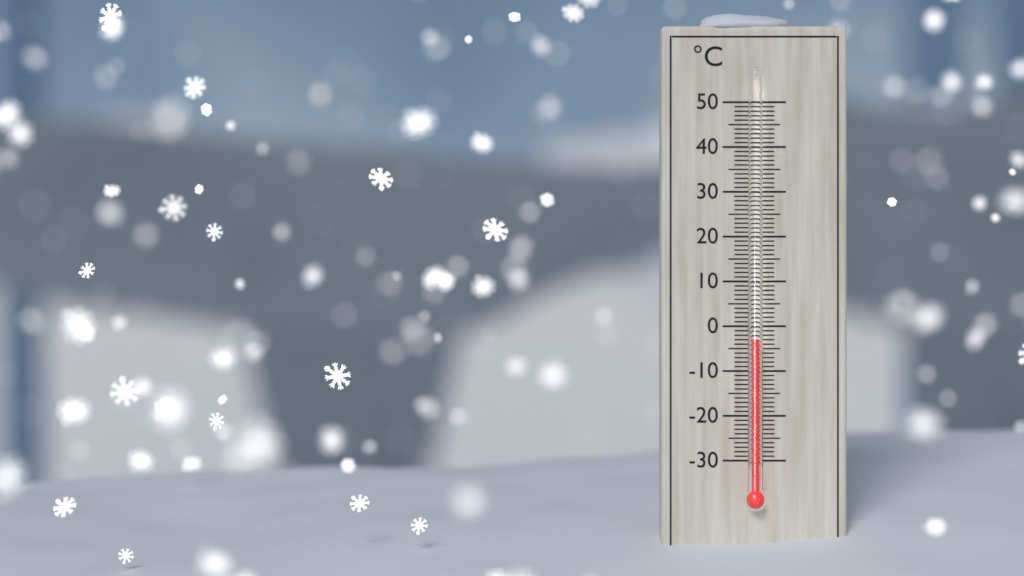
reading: -3 °C
